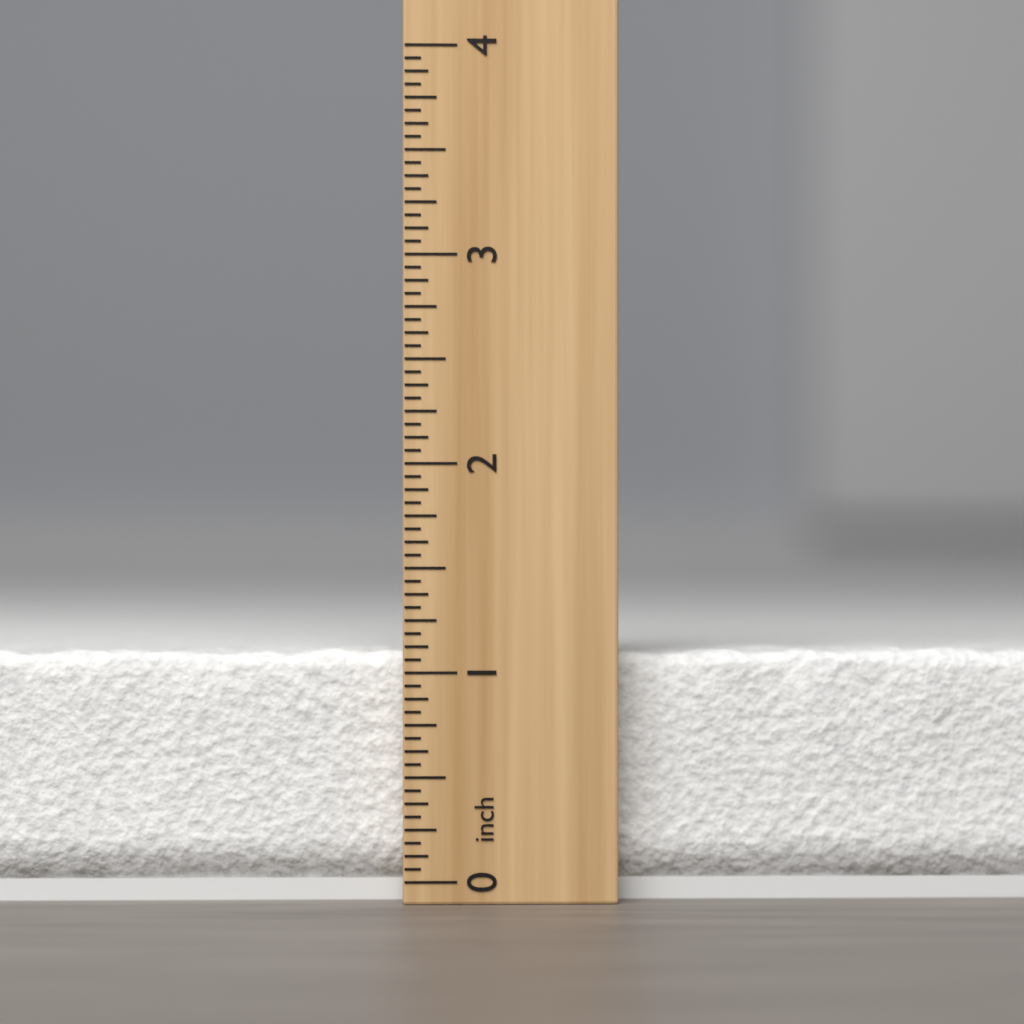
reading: 1.1250 inch
